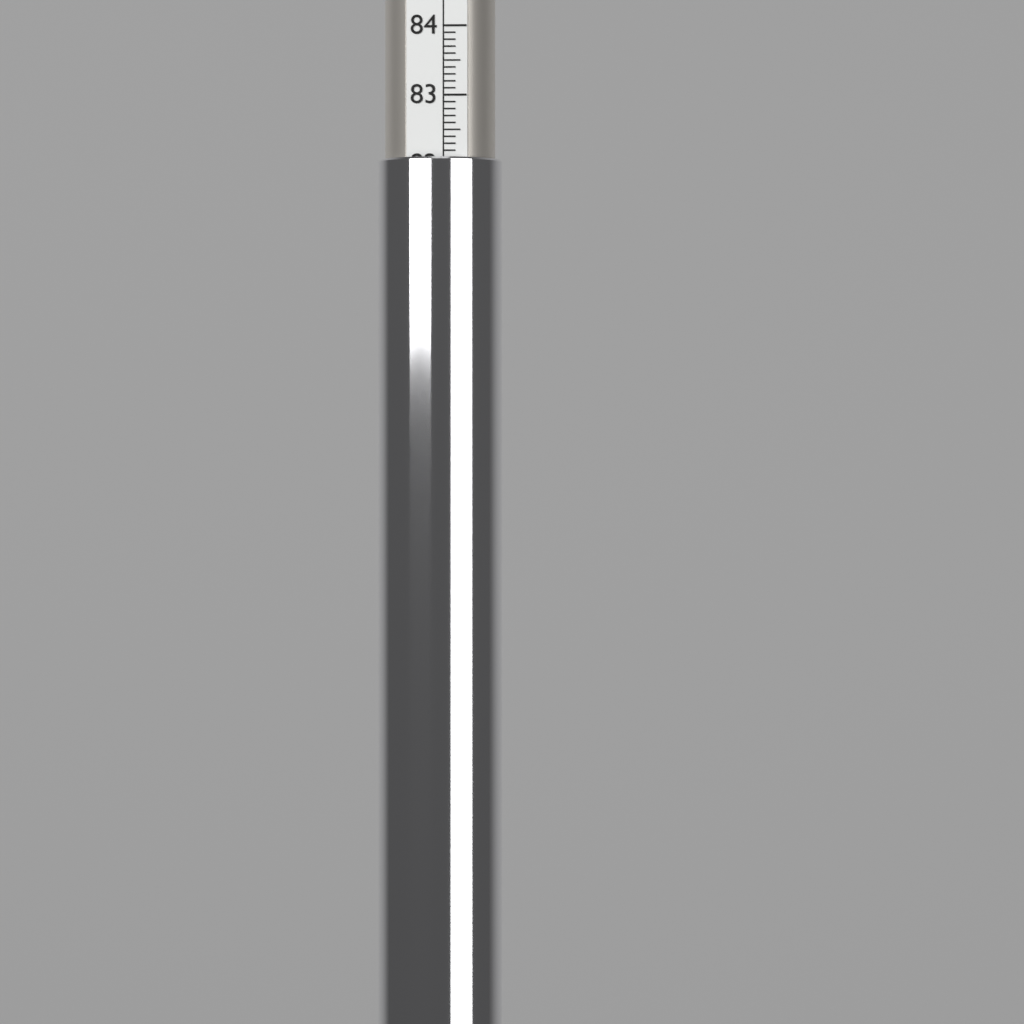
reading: 82.1 (no unit)
